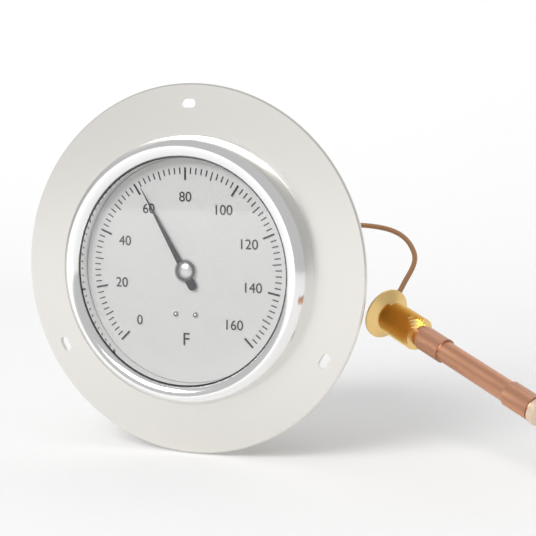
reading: 62 °F
